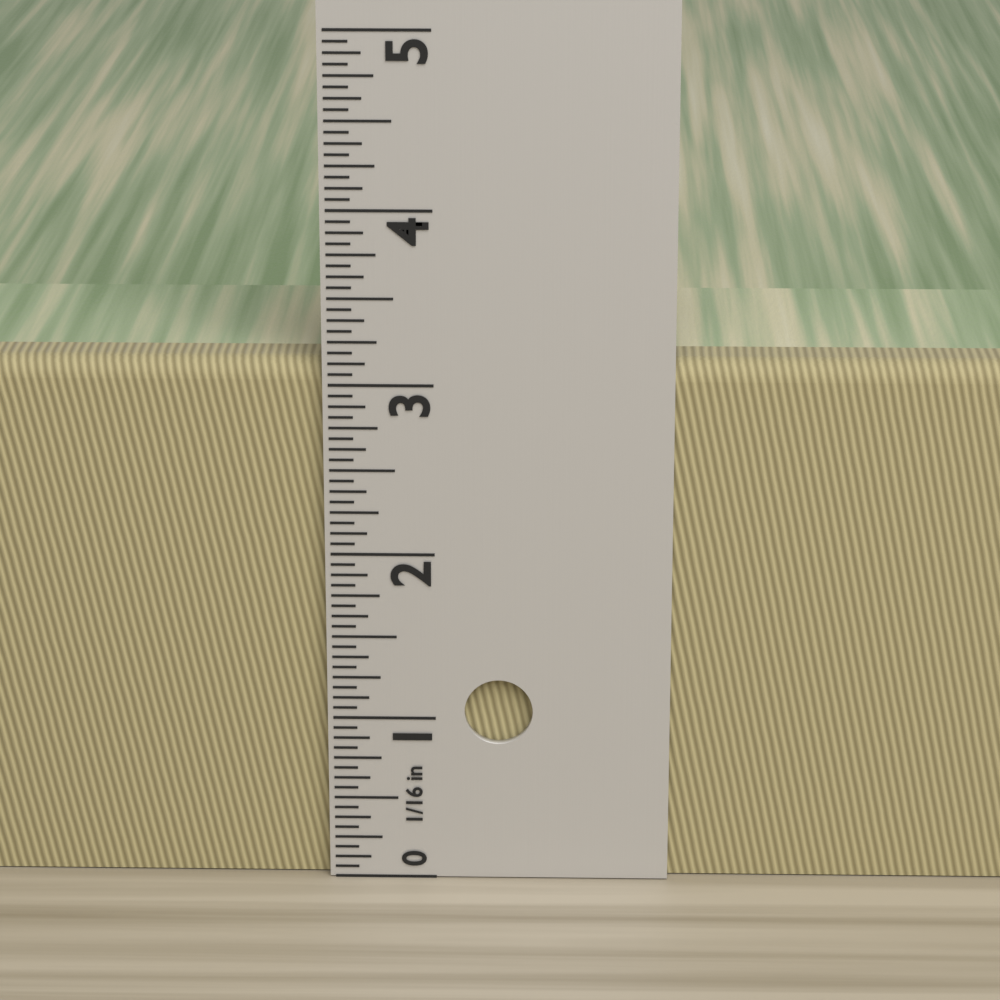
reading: 3.1250 in
